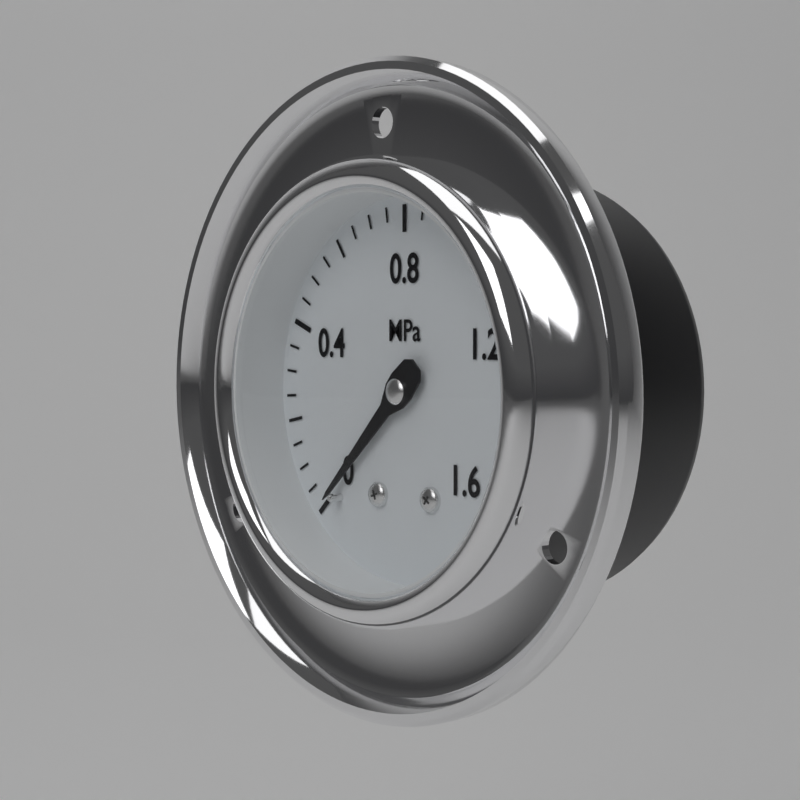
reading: 0.00 MPa
